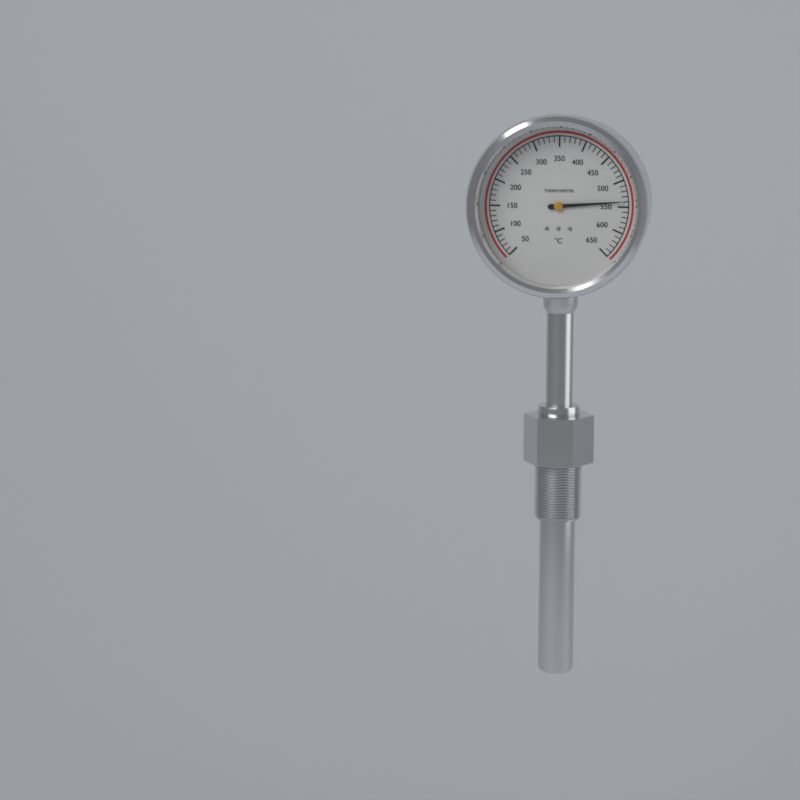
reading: 540 °C
